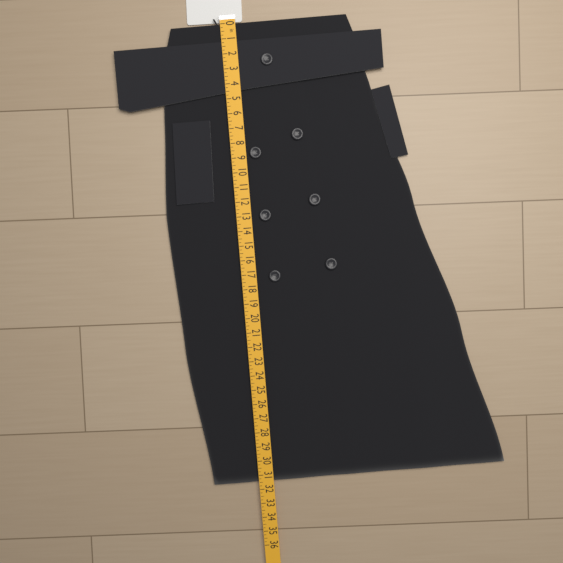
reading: 31.50 in
